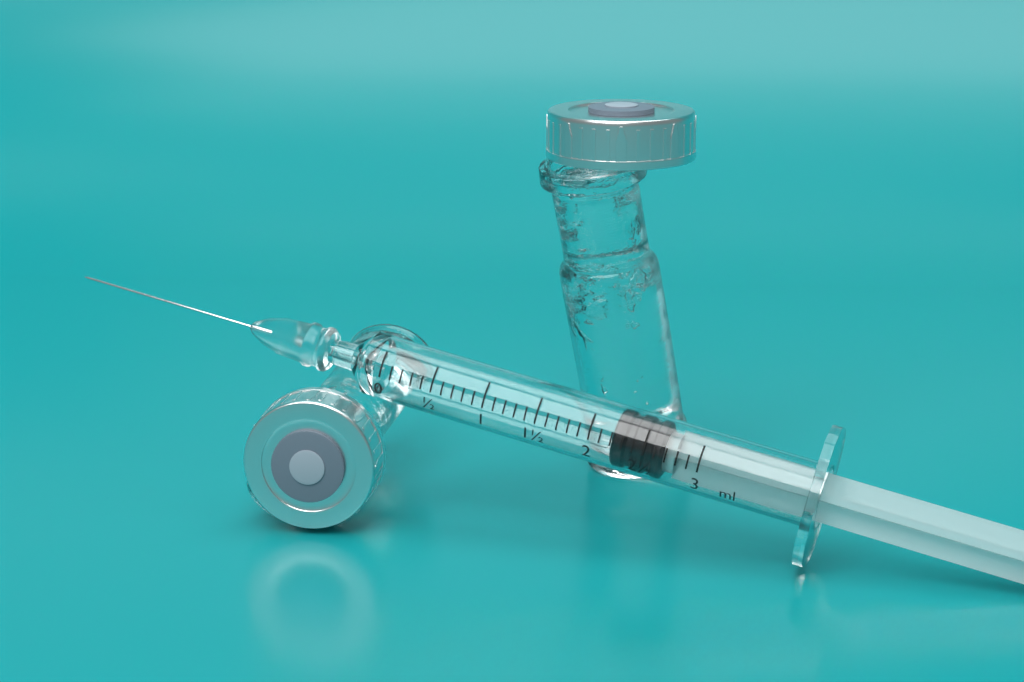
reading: 2.2 ml
